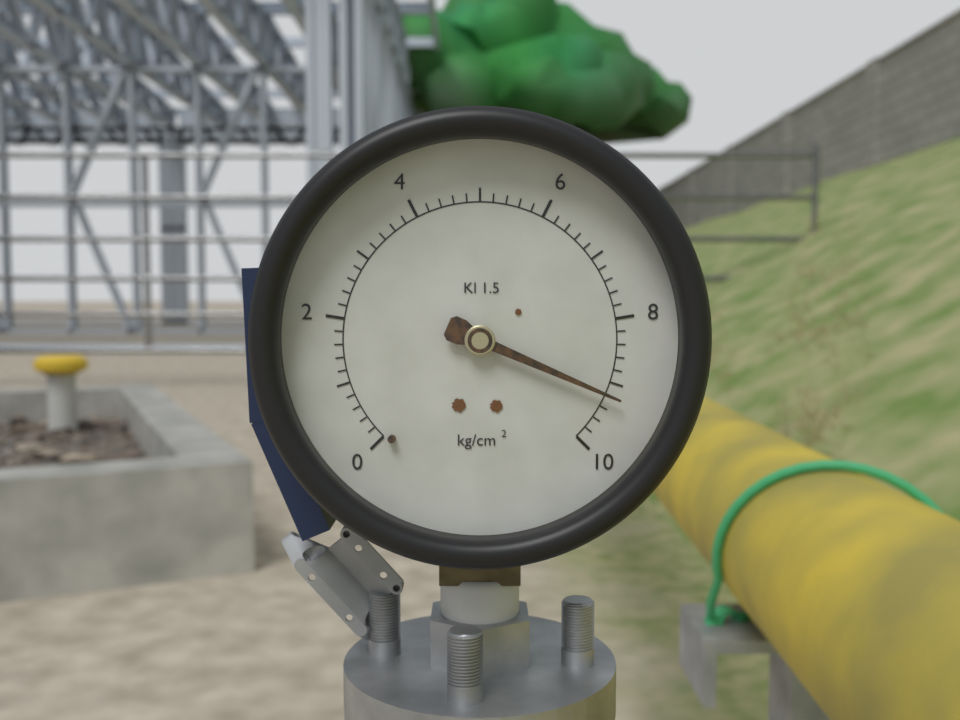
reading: 9.2 kg/cm²
